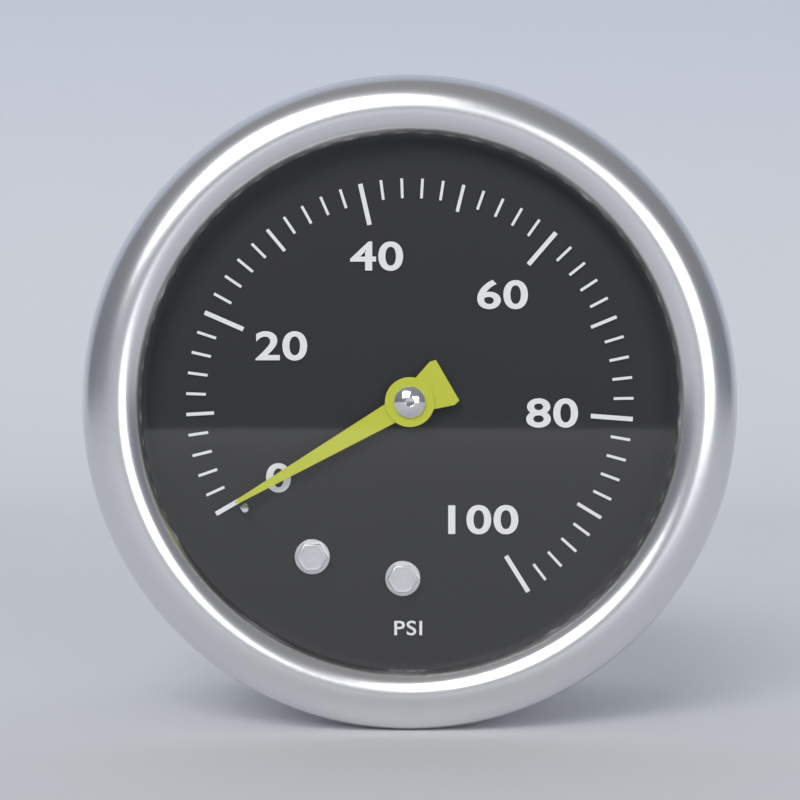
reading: 0 psi
